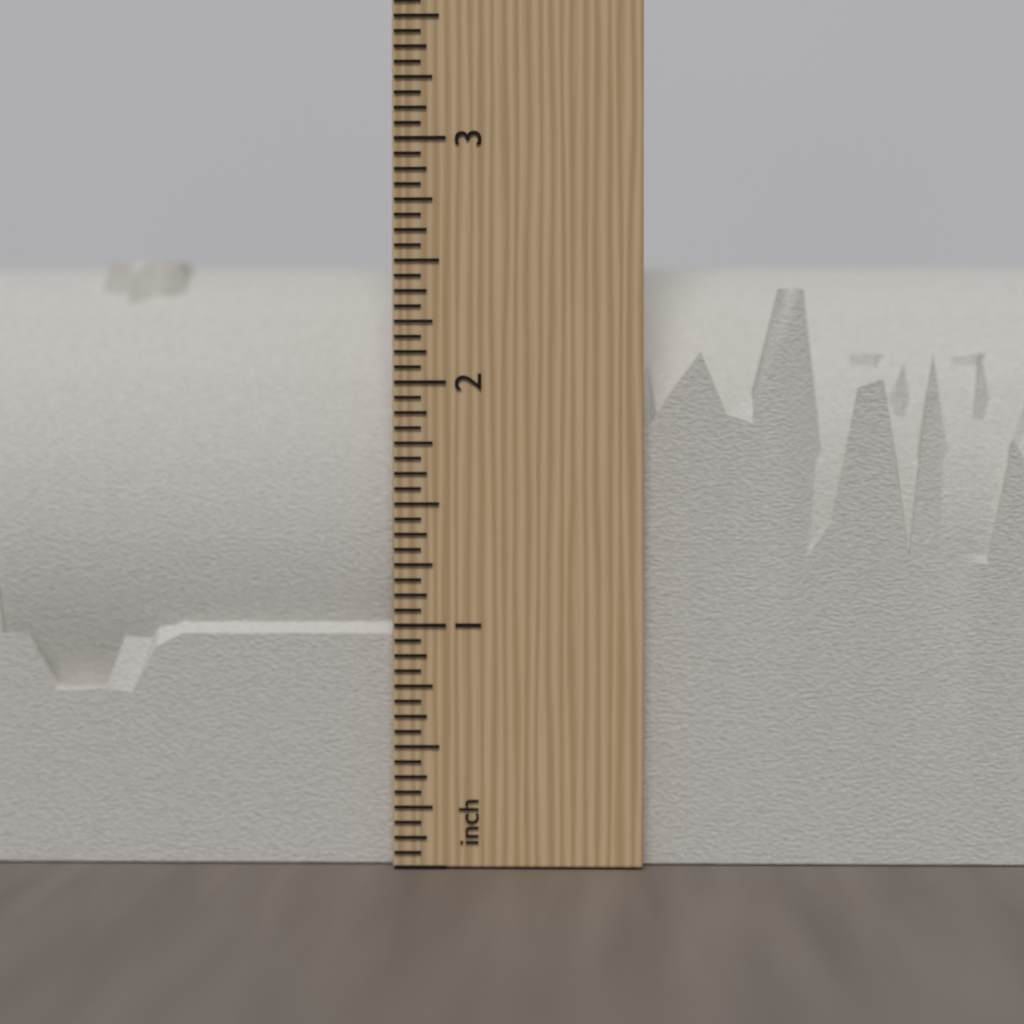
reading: 2.5625 inch
